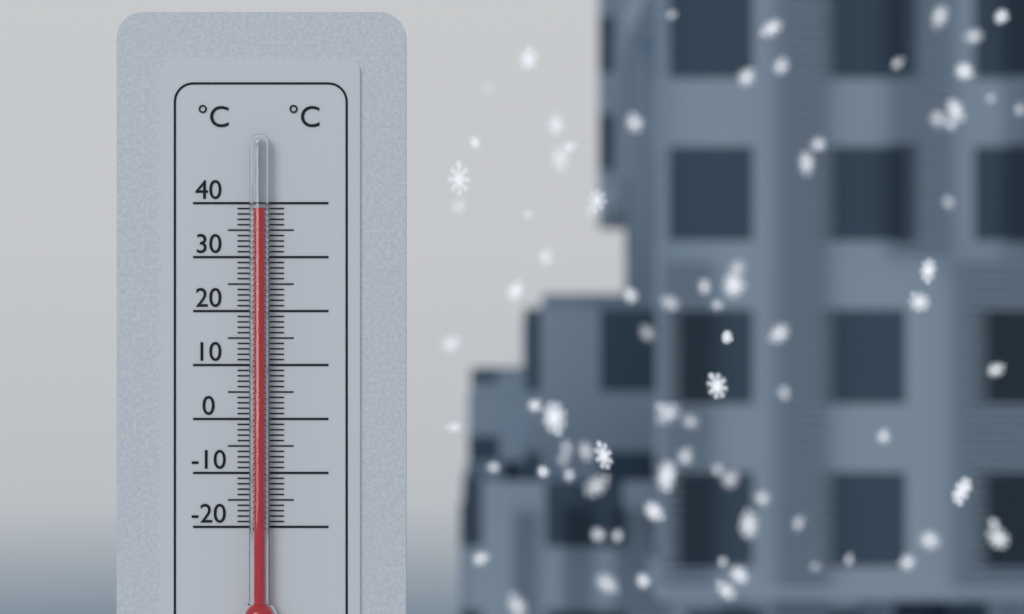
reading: 39 °C
